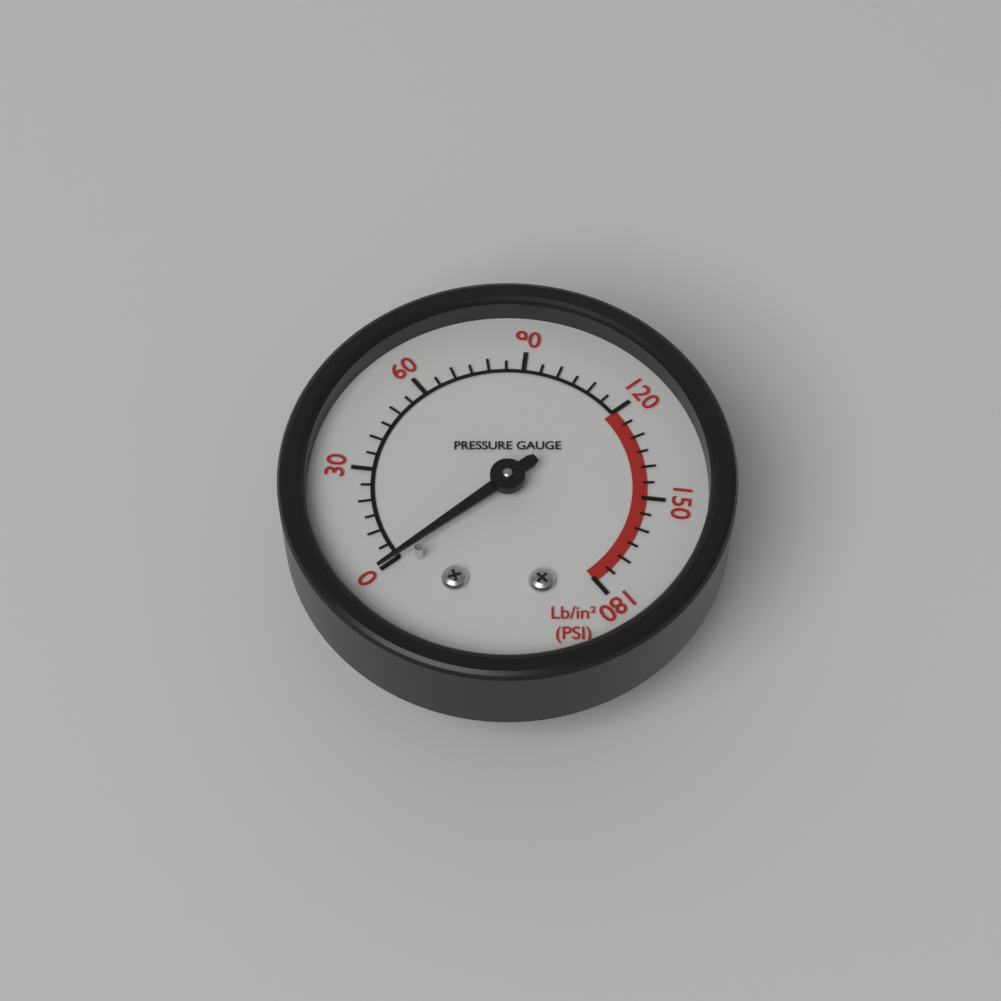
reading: 0 psi
